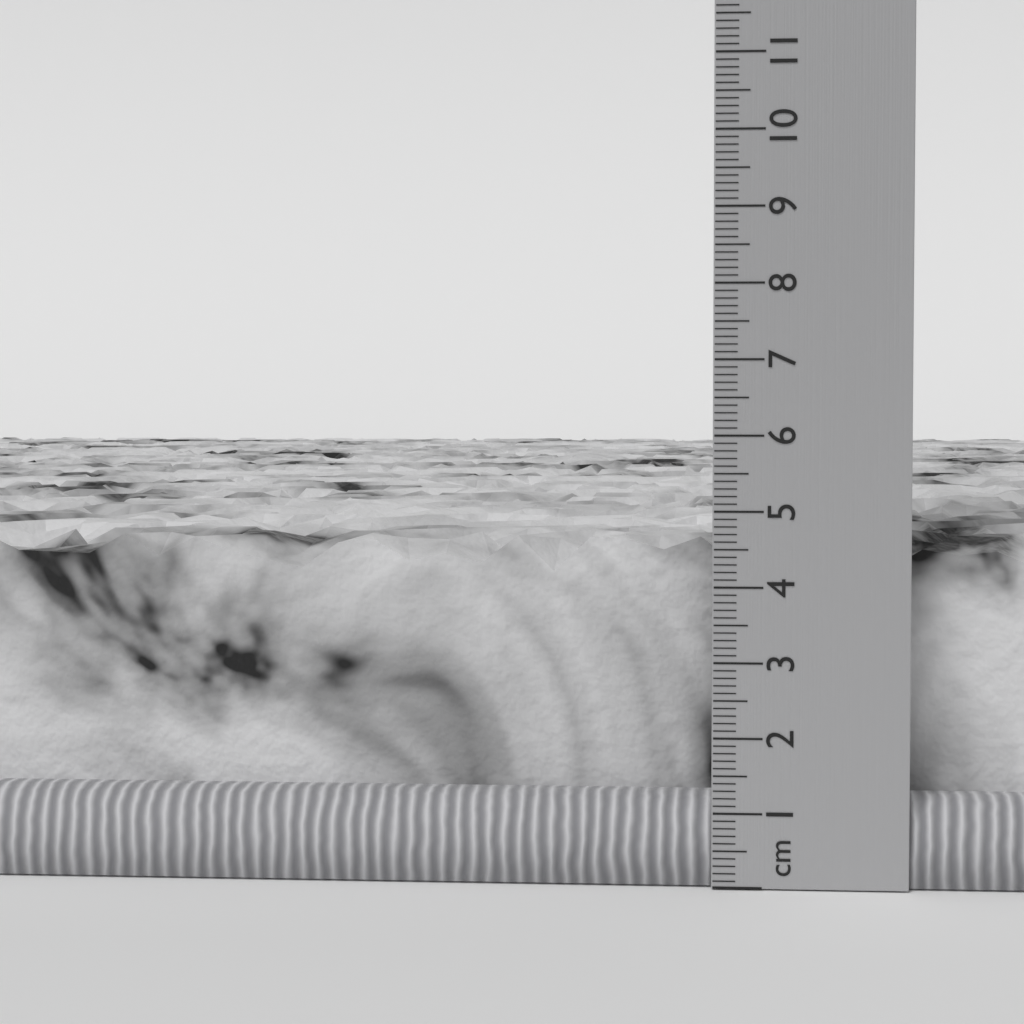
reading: 4.6 cm
